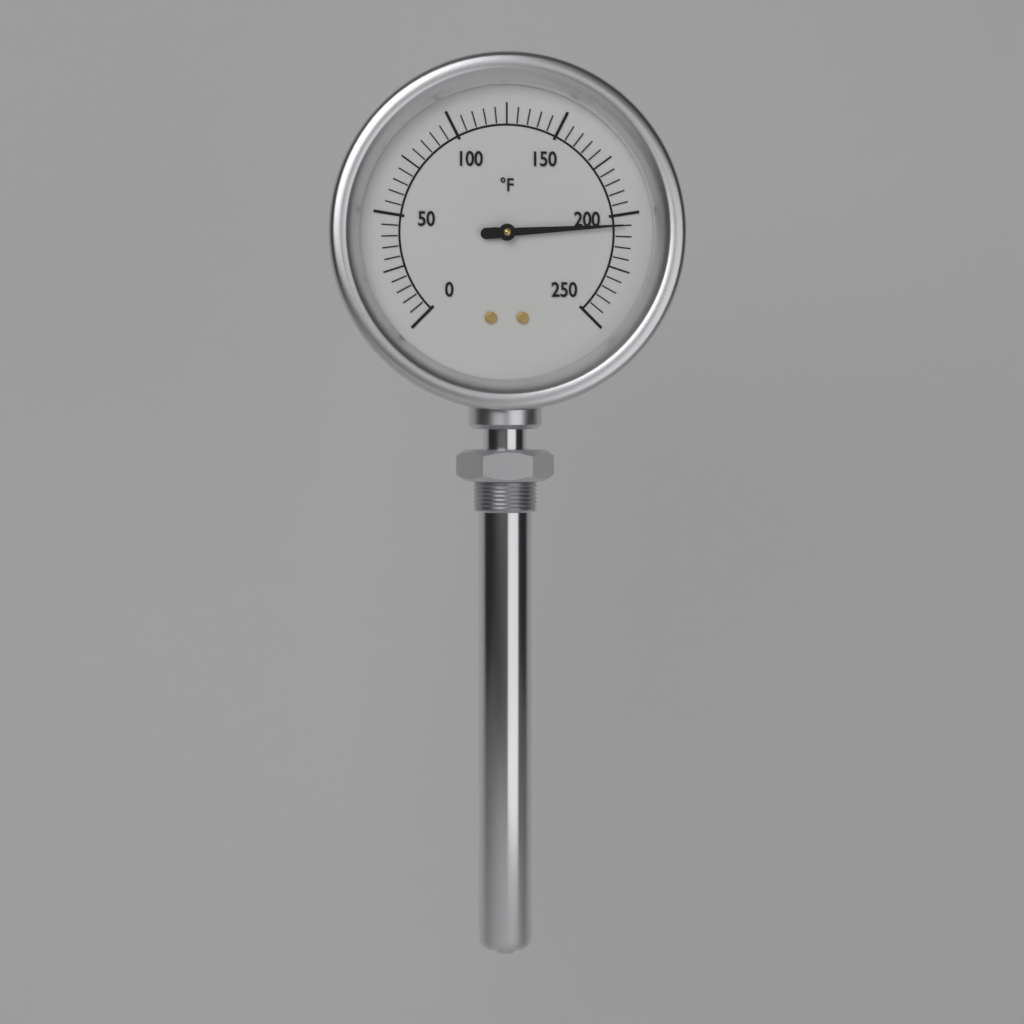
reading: 205 °F
